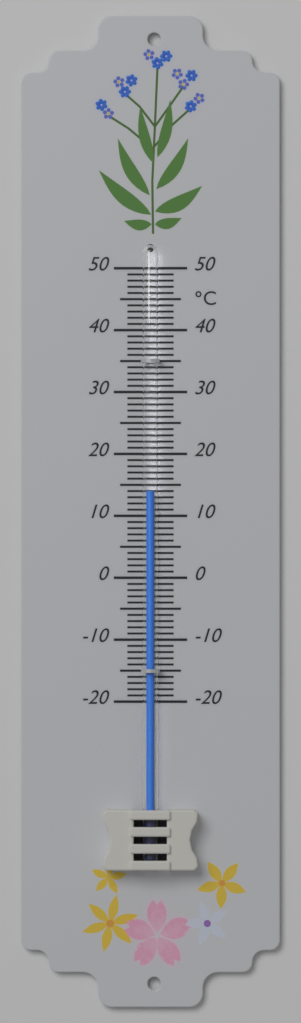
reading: 14 °C
